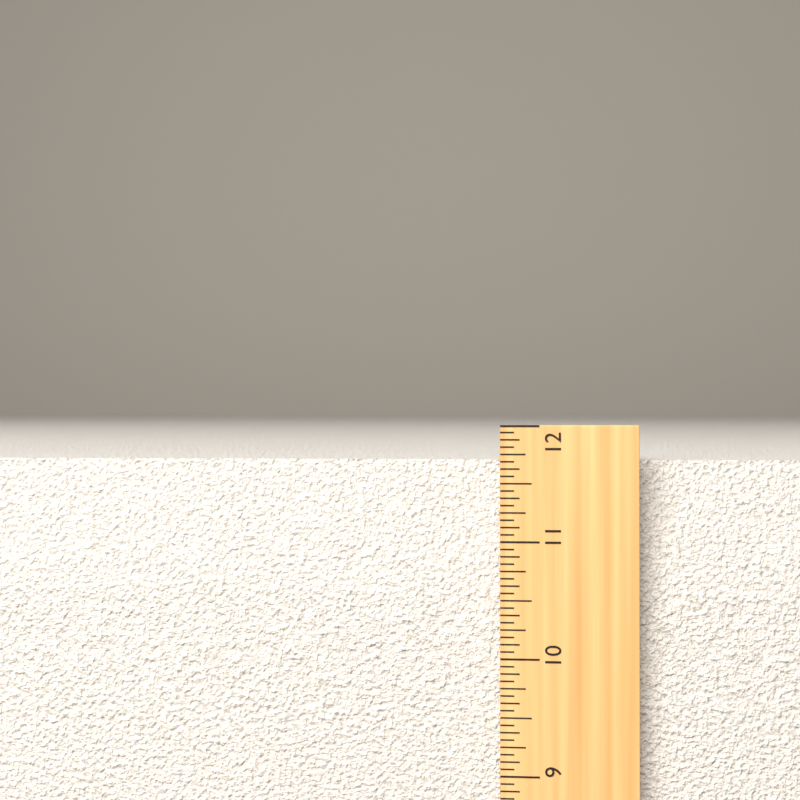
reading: 11.6875 in
